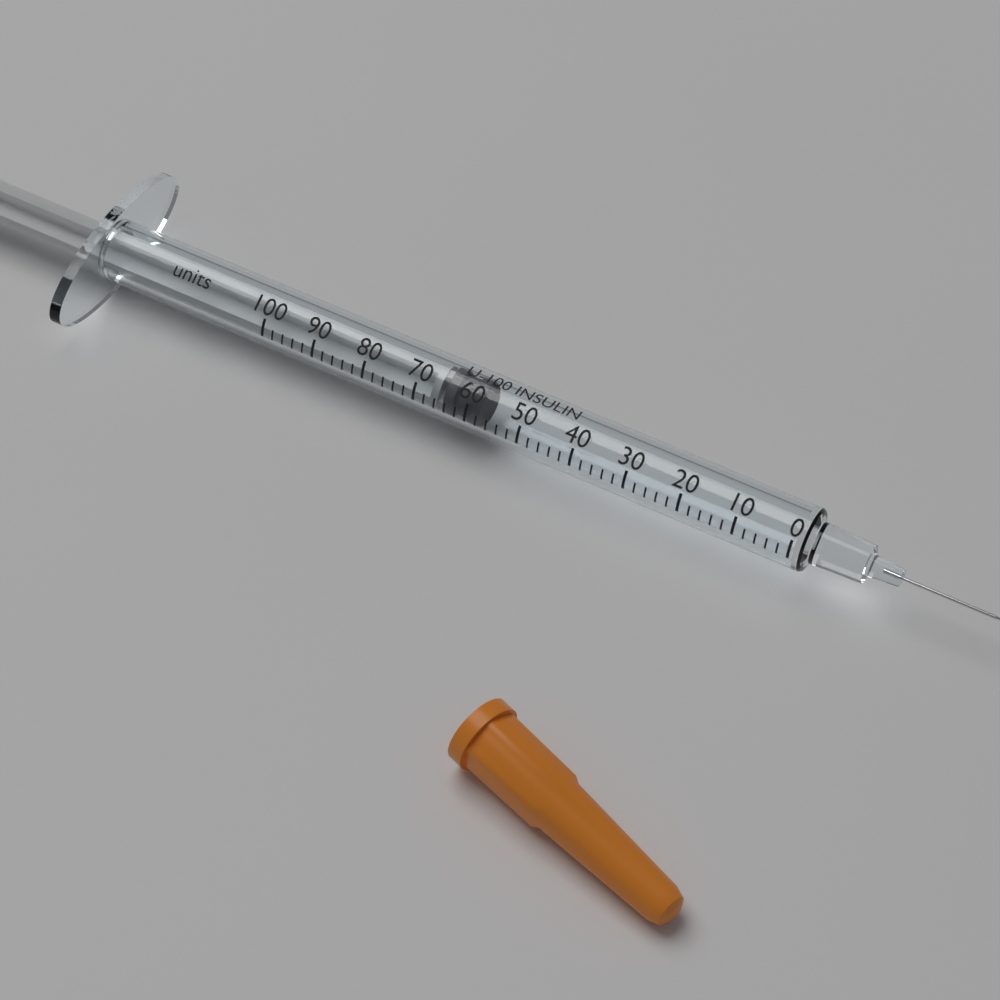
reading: 58 units
